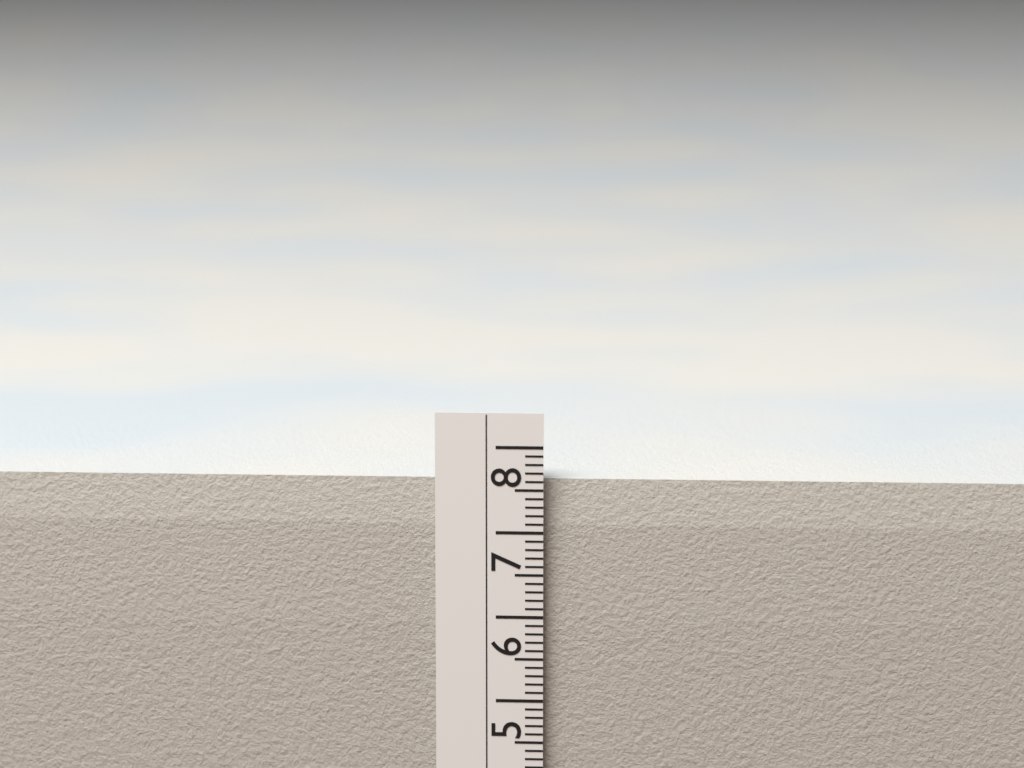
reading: 7.6 cm
